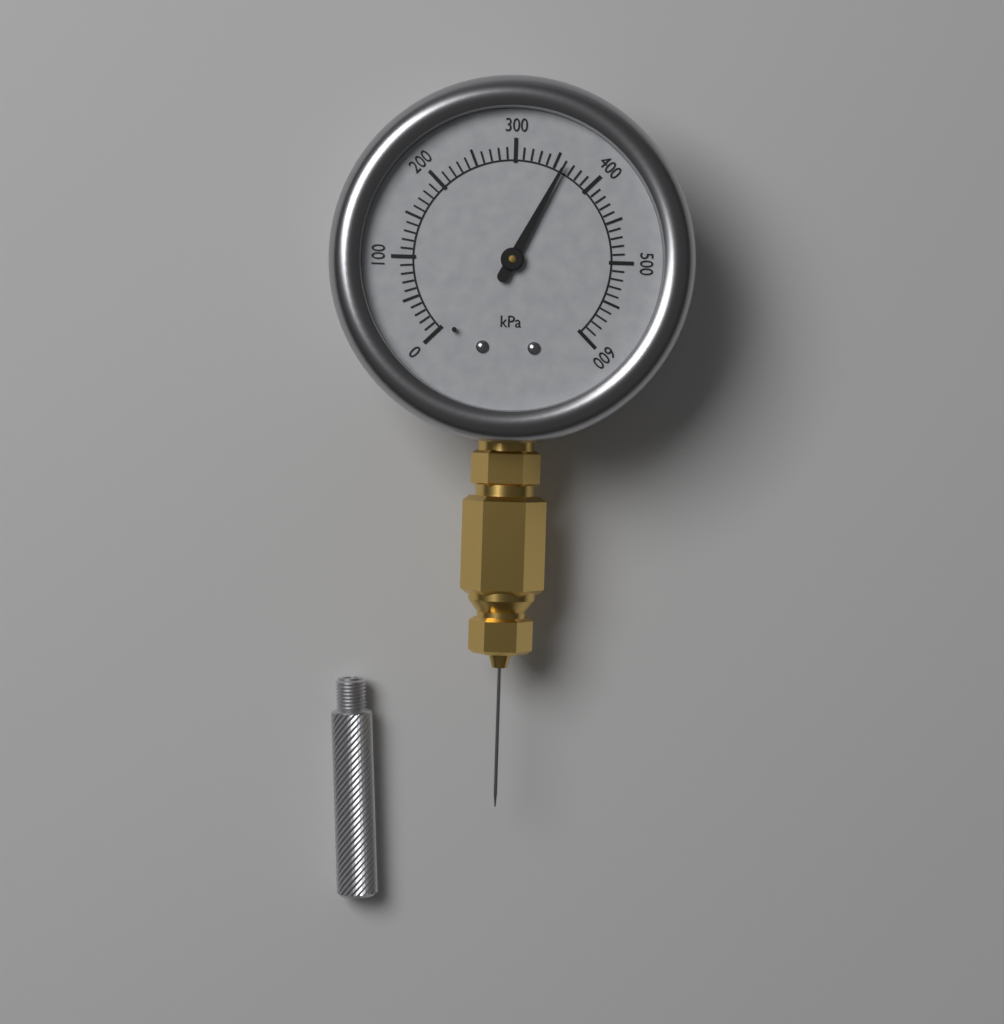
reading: 360 kPa
